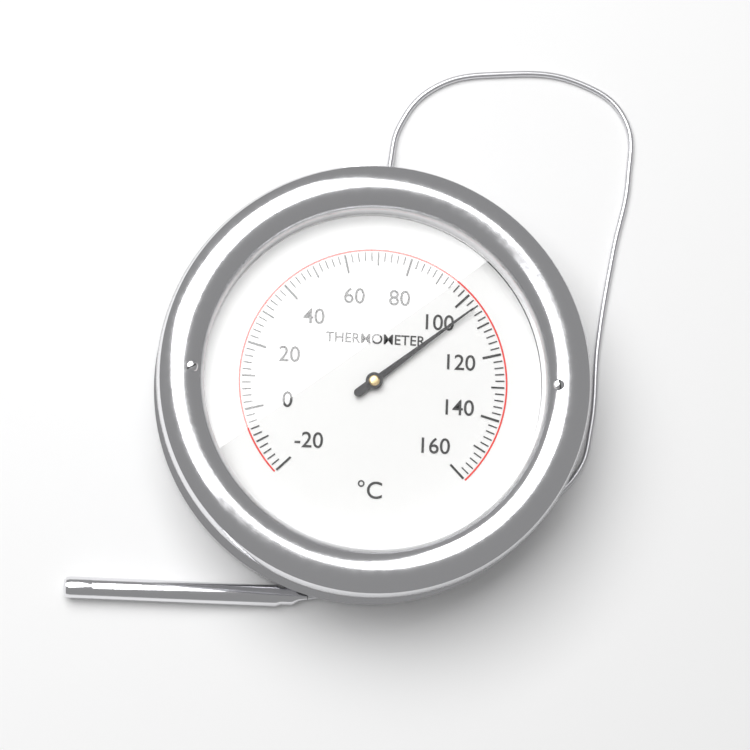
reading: 104 °C
